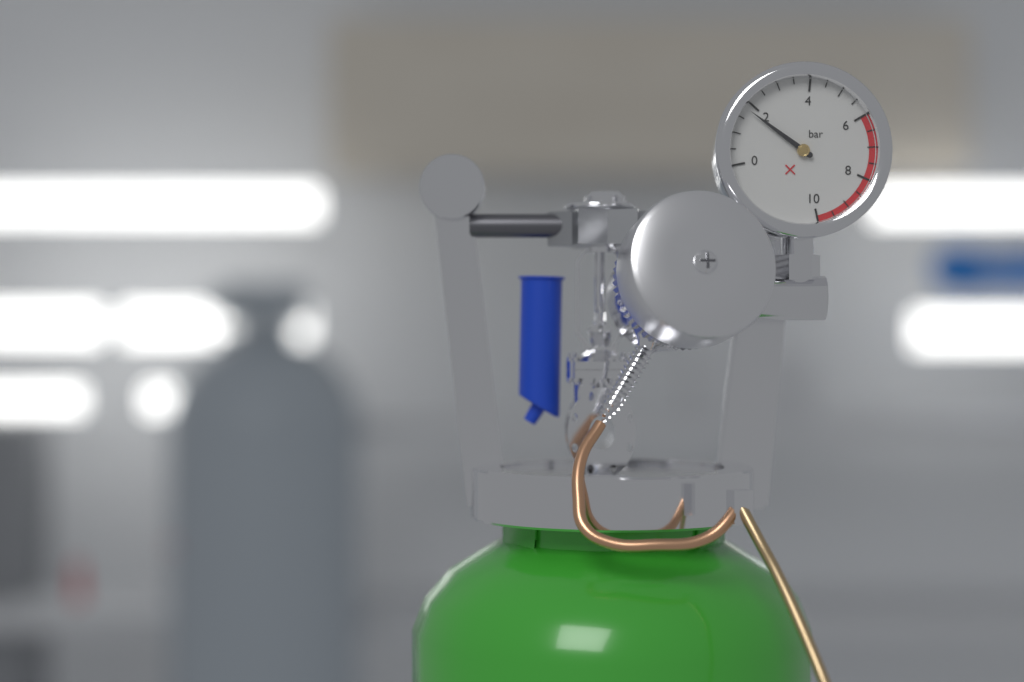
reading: 1.8 bar
